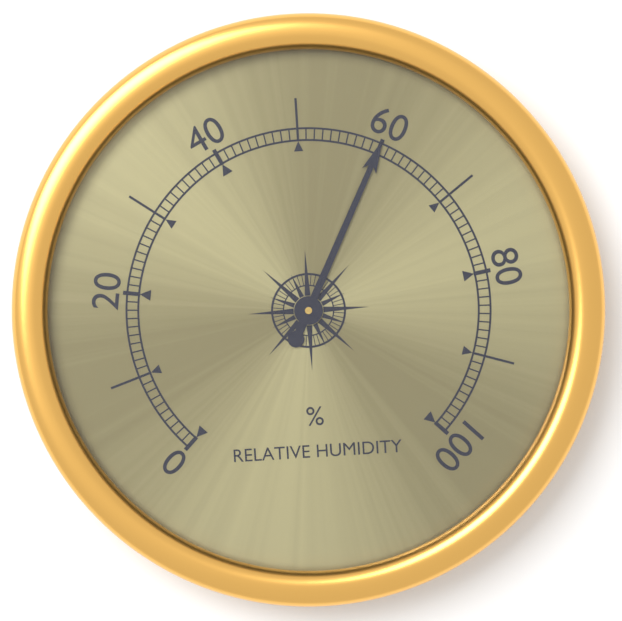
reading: 60 %
